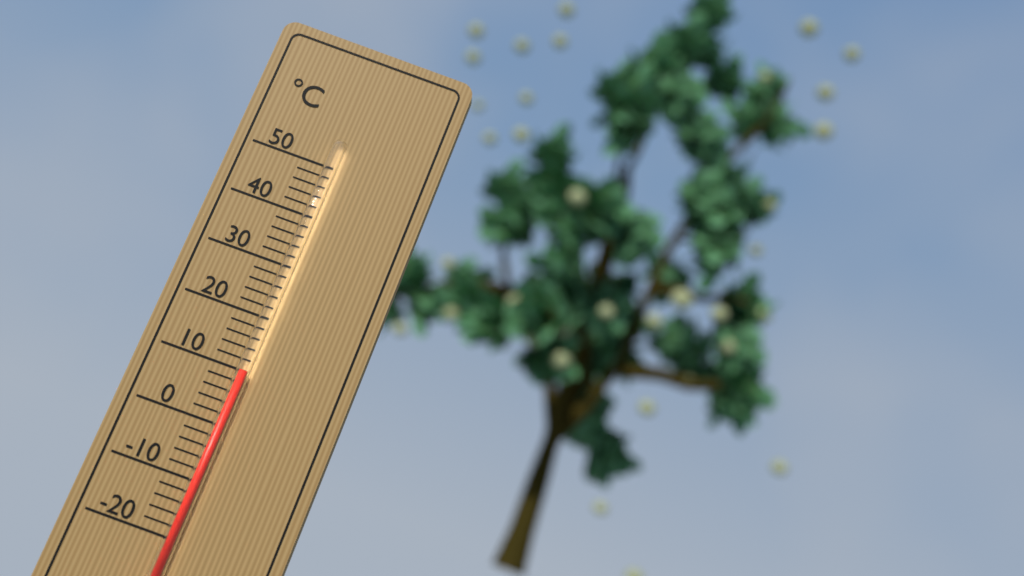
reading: 10 °C
